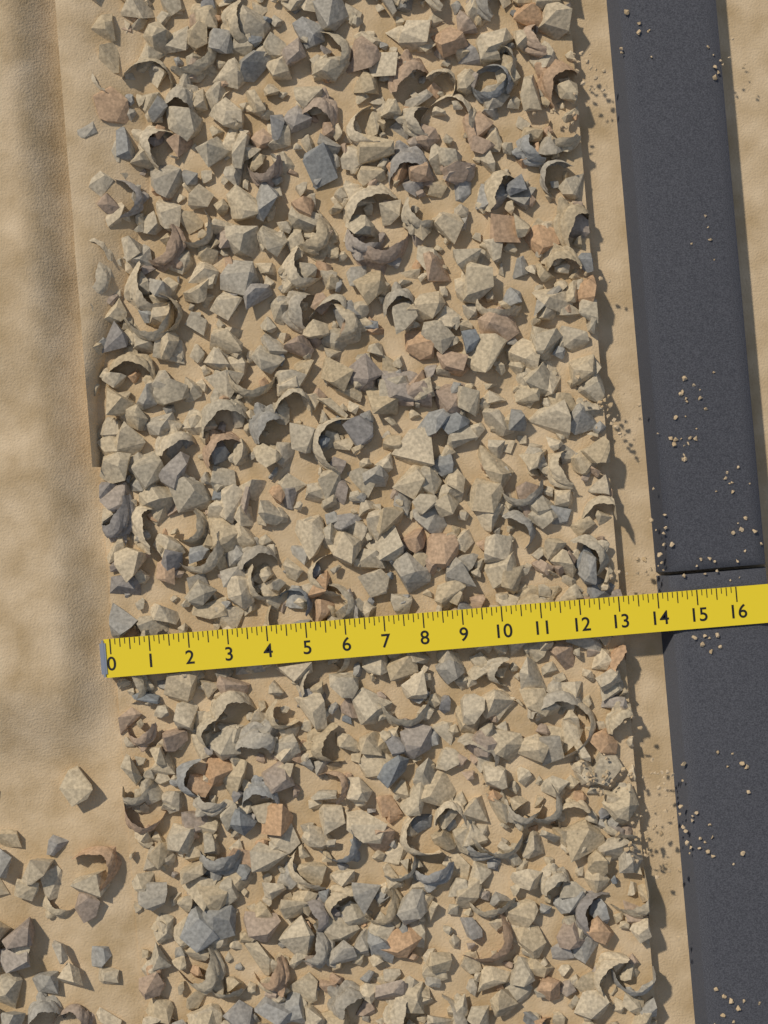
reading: 13.125 (no unit)
